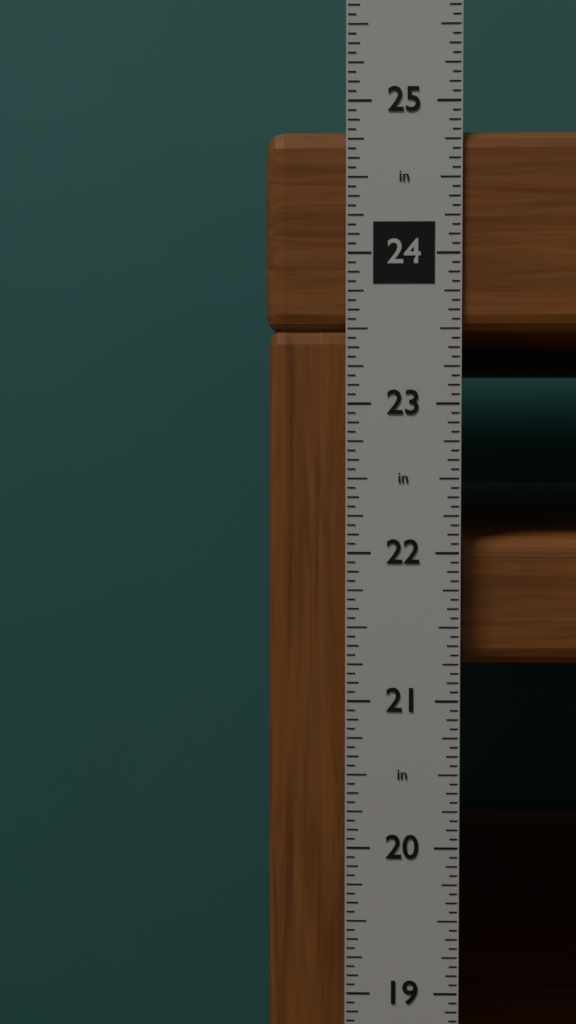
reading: 24.8125 in
